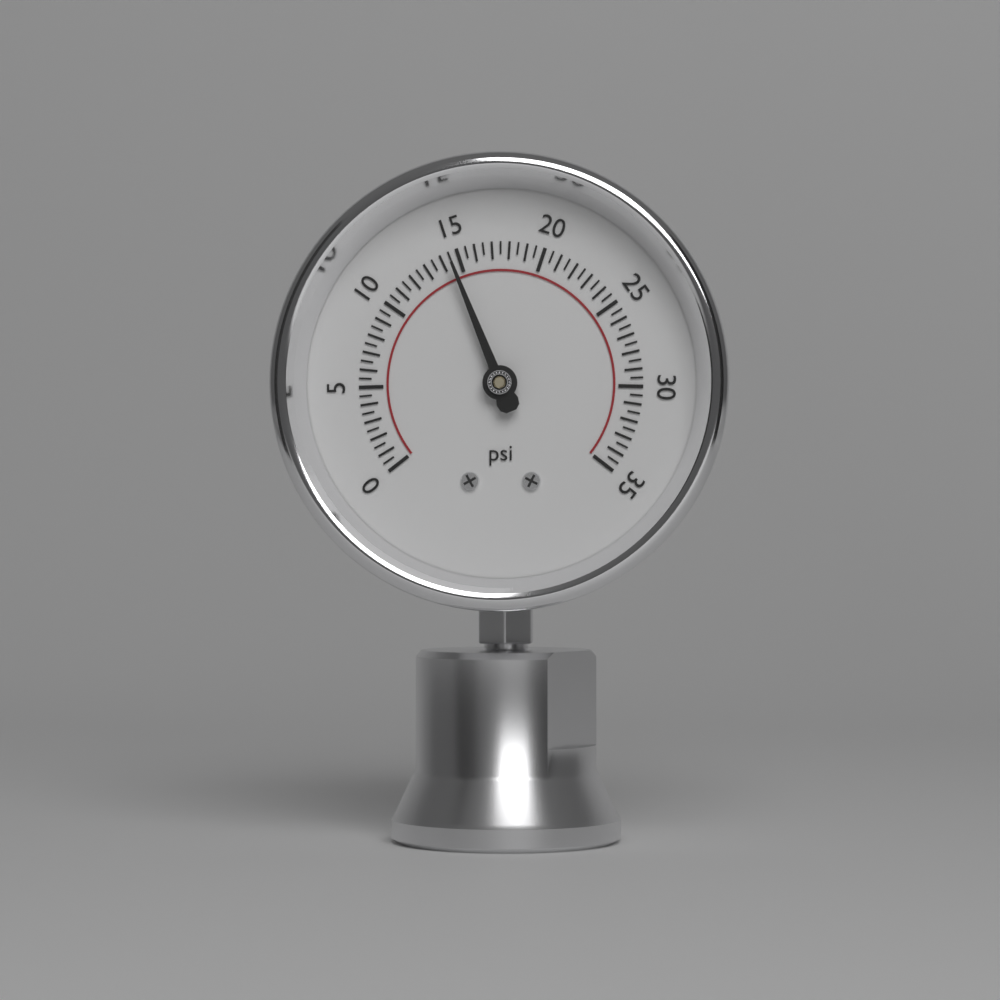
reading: 14.5 psi
